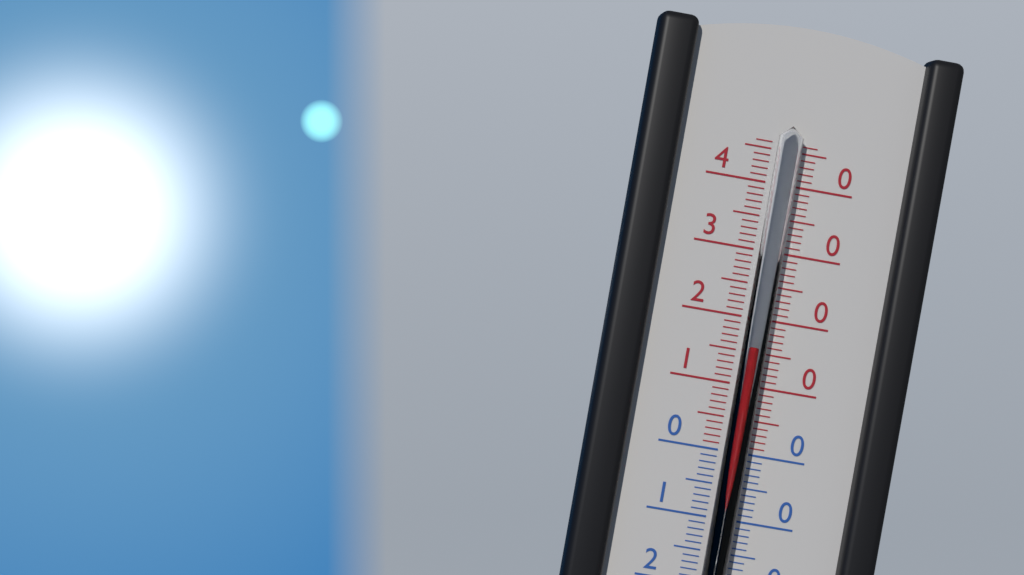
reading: 16 °C
